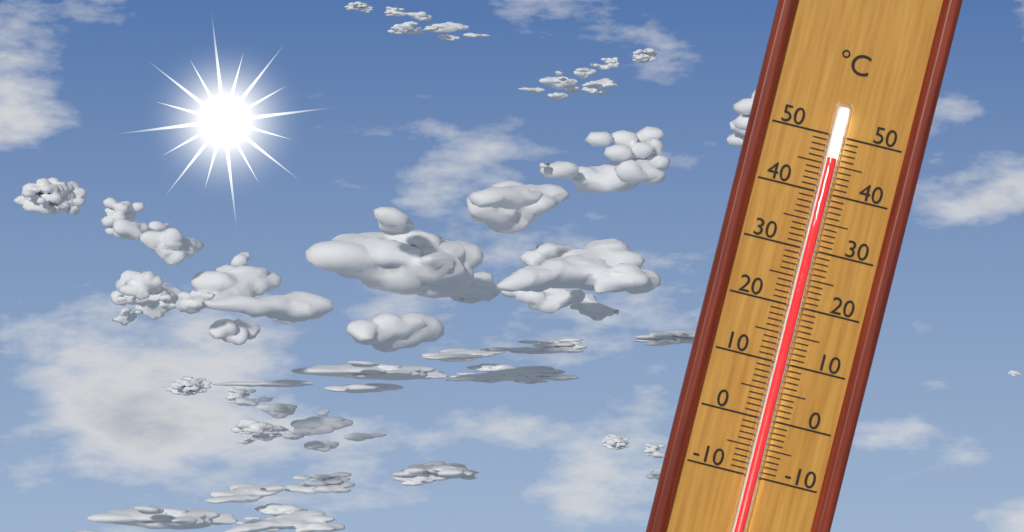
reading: 46 °C
